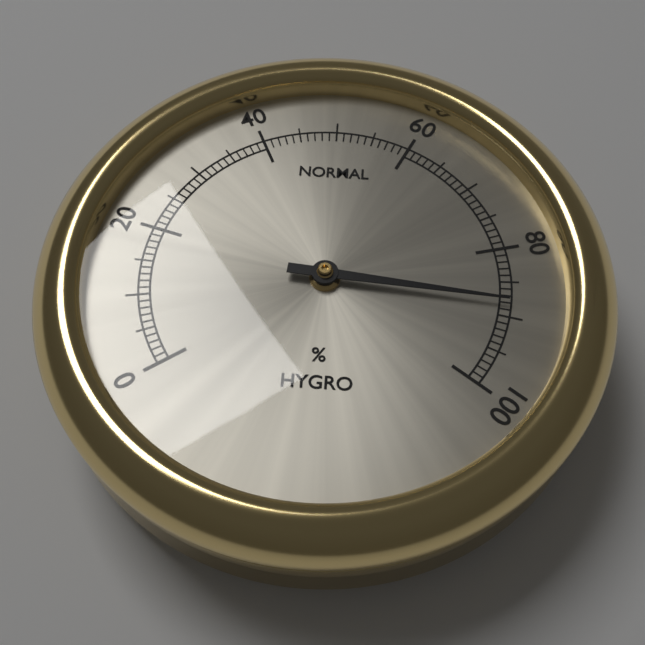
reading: 88 %
